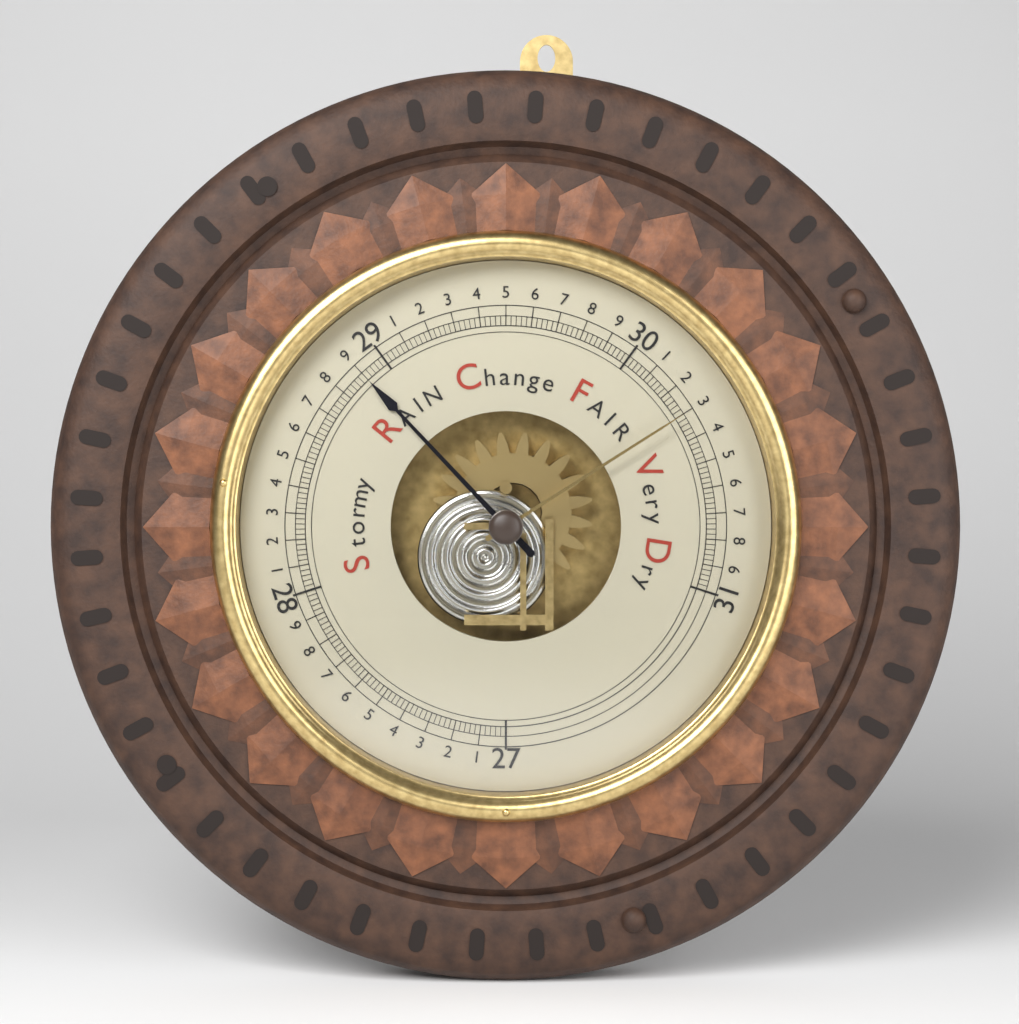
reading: 28.90 inHg
